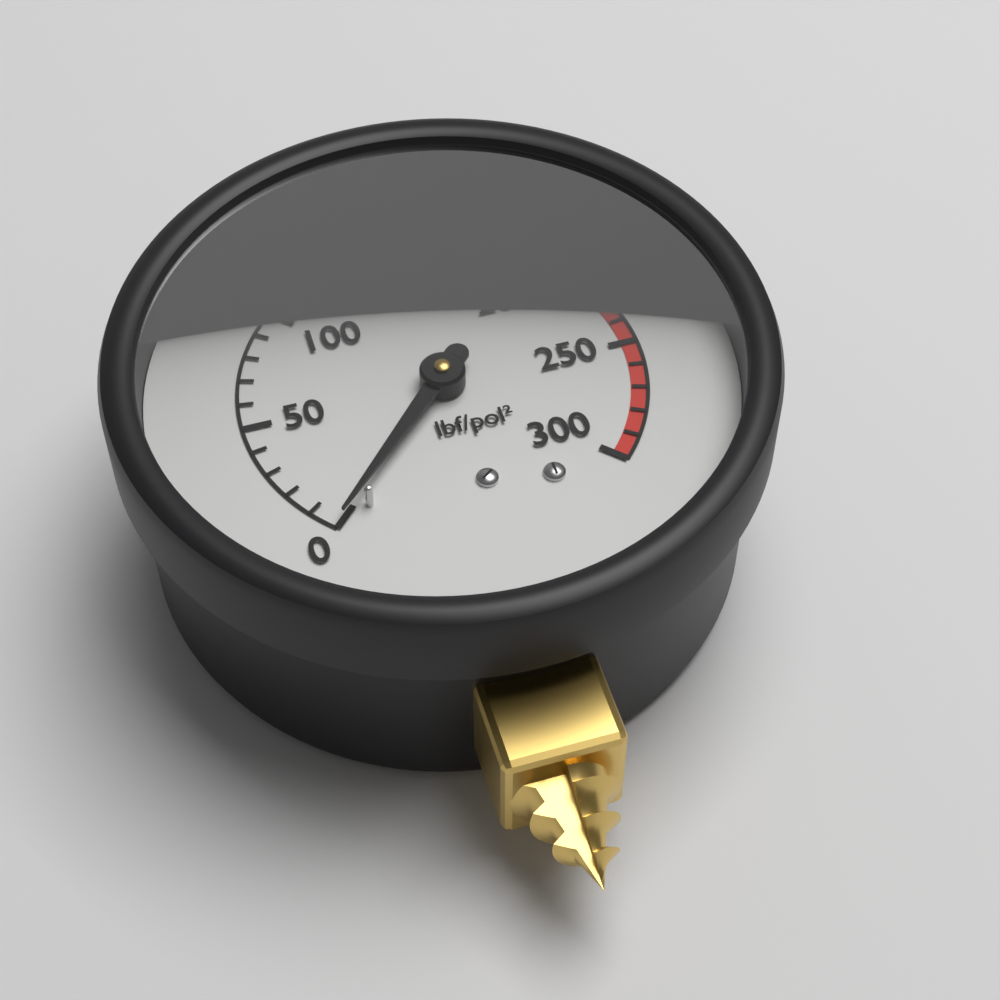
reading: 0 lbf/pol²
